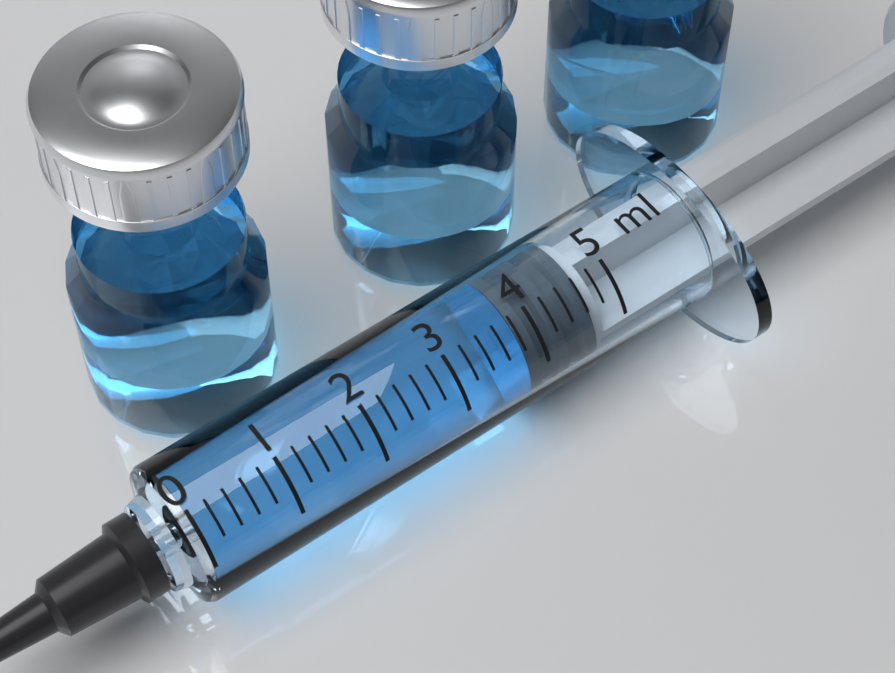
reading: 3.8 ml
